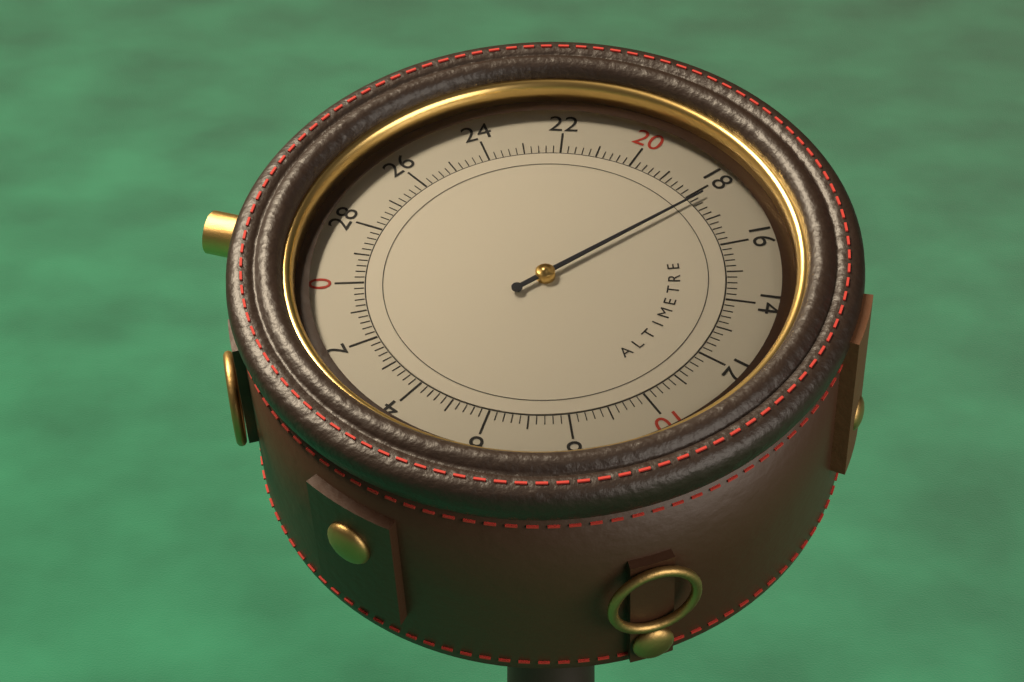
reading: 17.8 (no unit)
